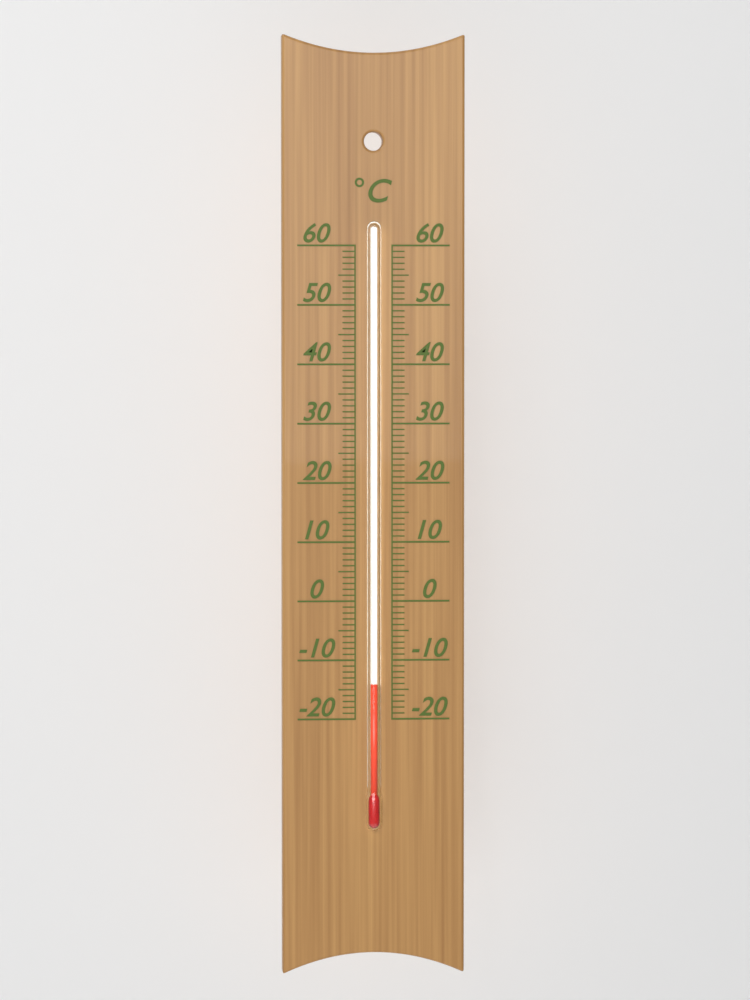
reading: -14 °C
